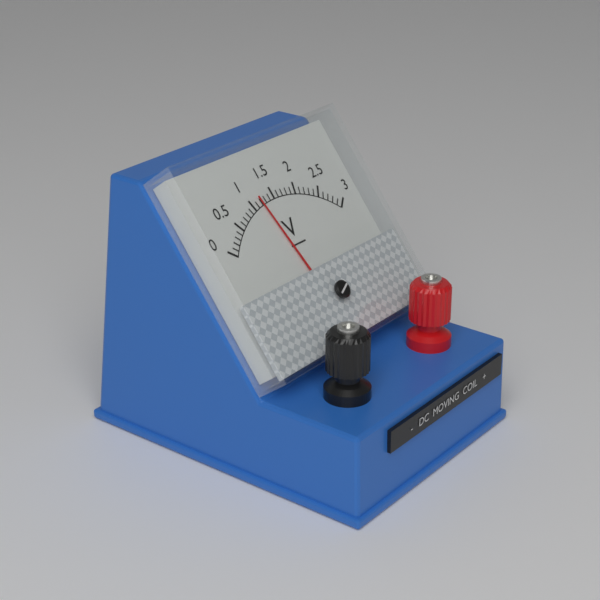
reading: 1.2 V
